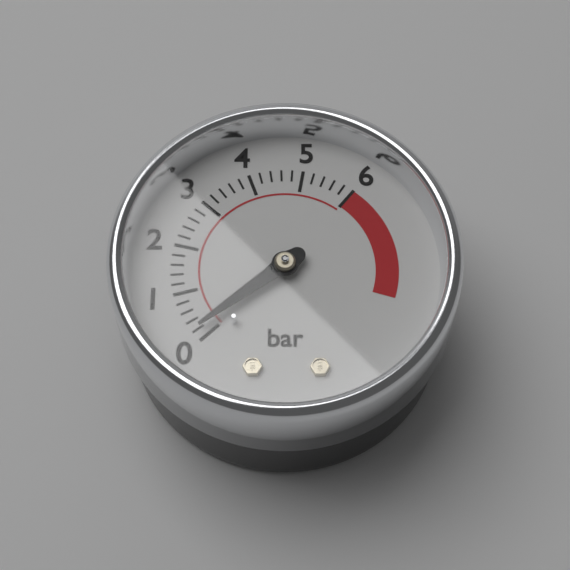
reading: 0.2 bar
